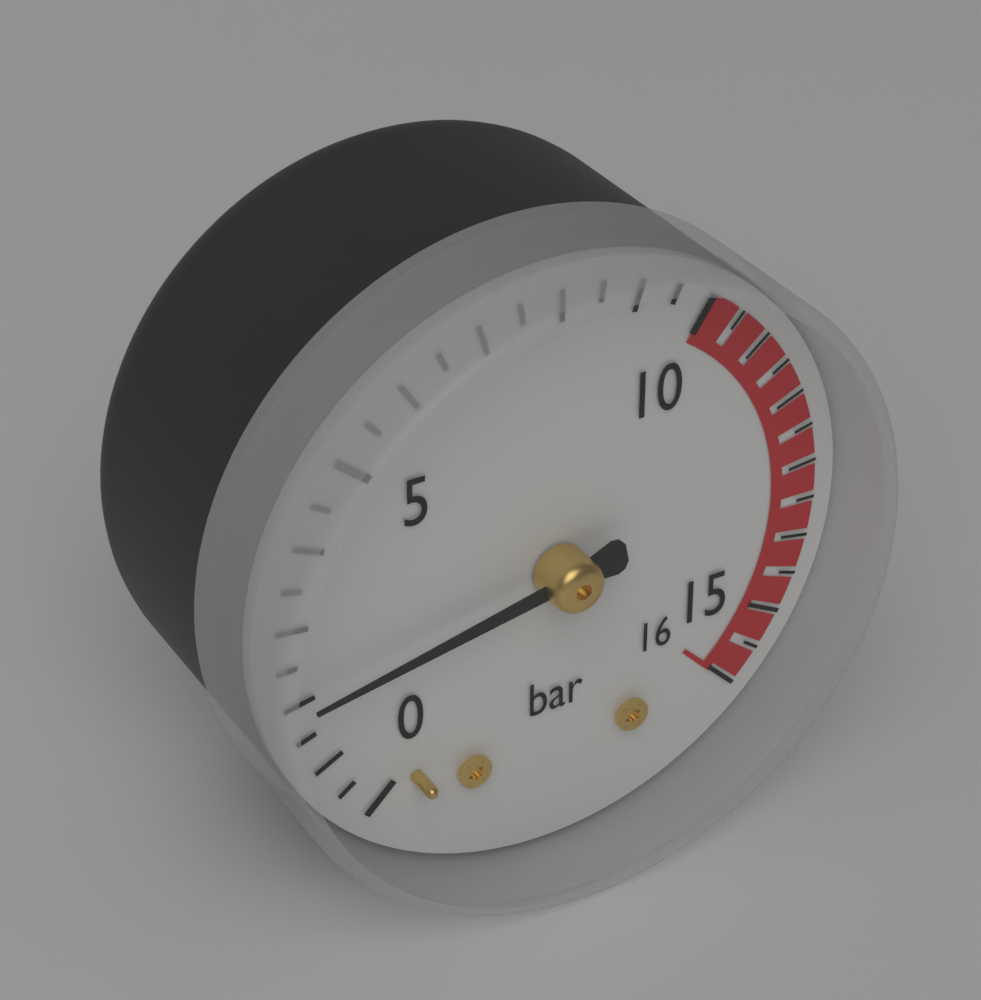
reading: 2.0 bar
